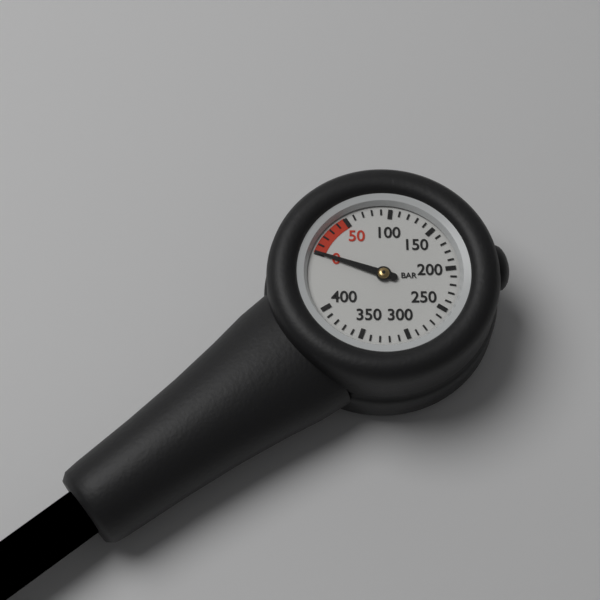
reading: 0 bar
